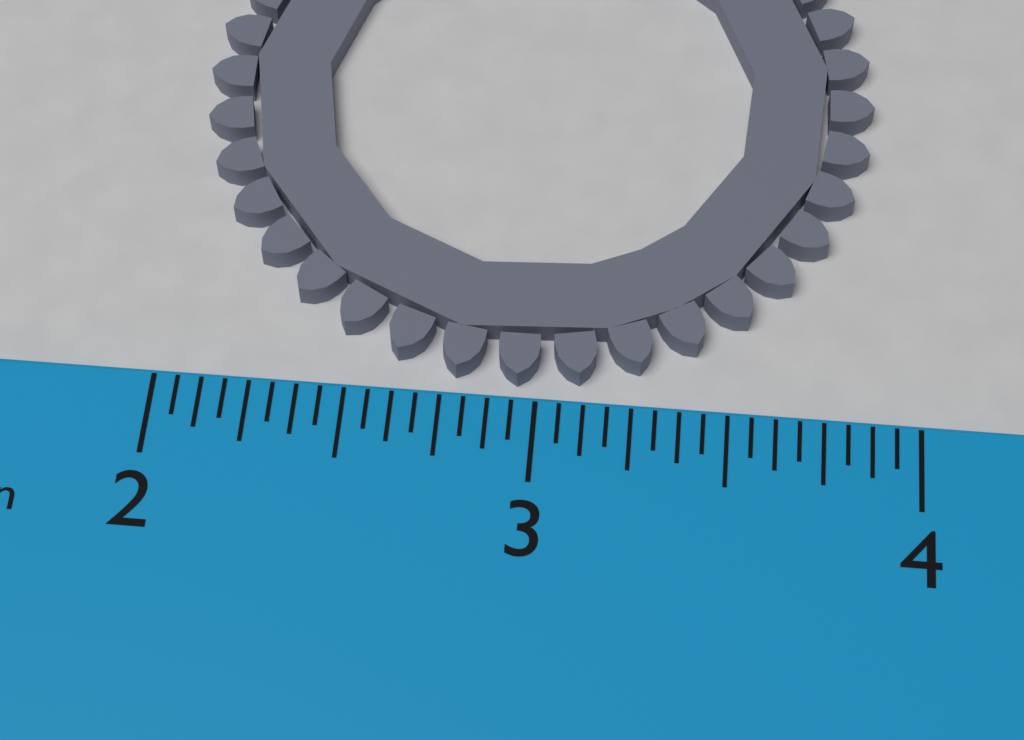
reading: 3.8750 in
